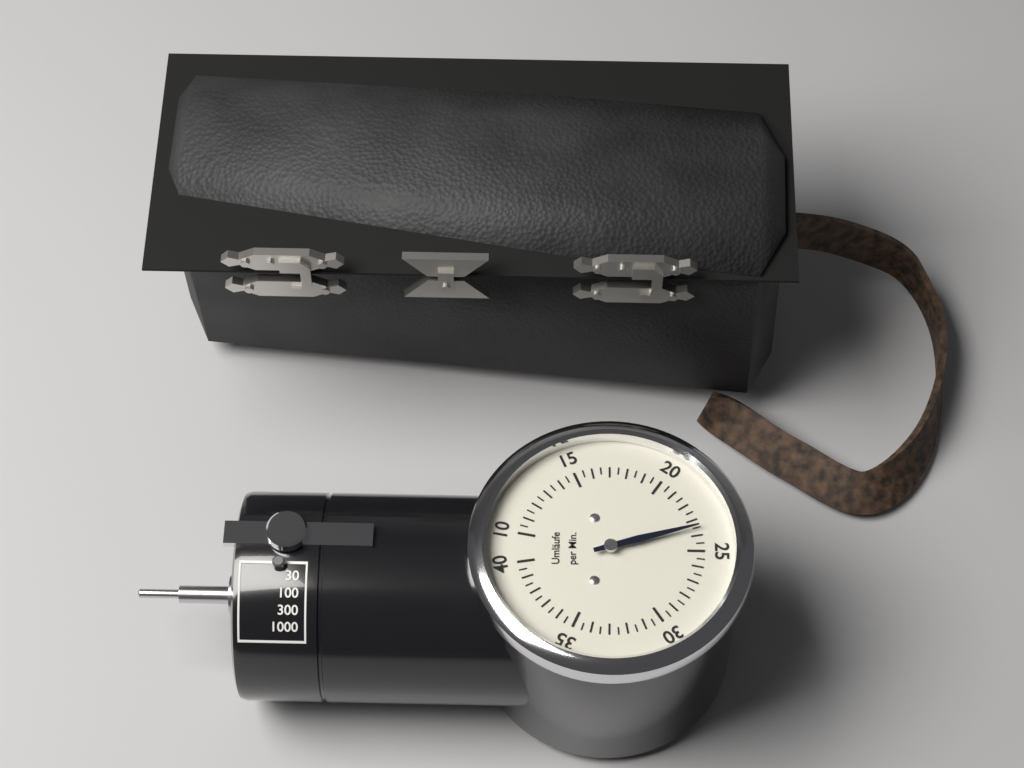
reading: 23.5 Umläufe per Min.
